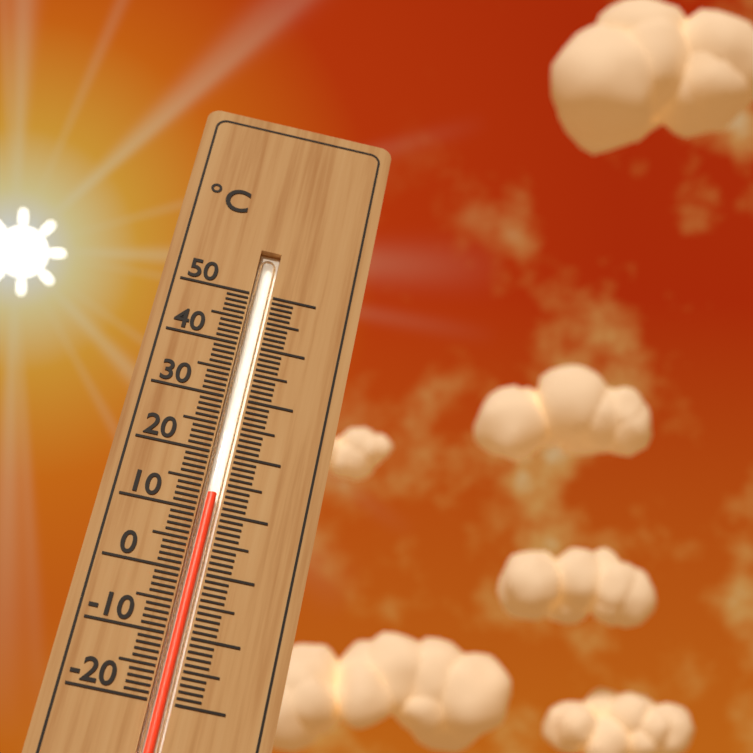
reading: 13 °C
